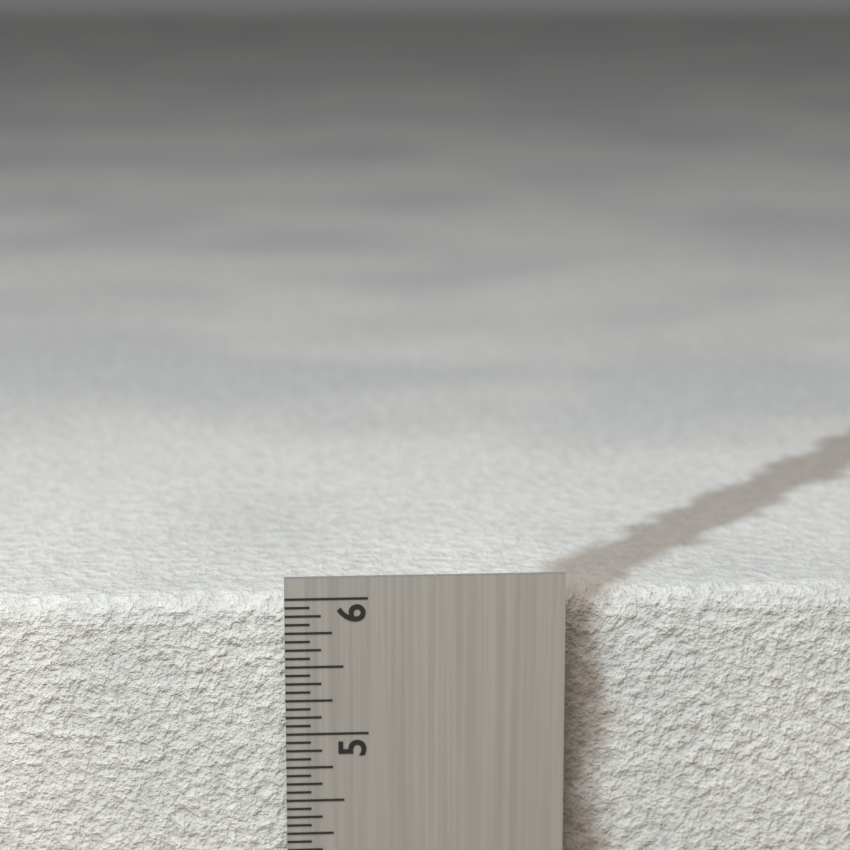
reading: 5.9375 in
